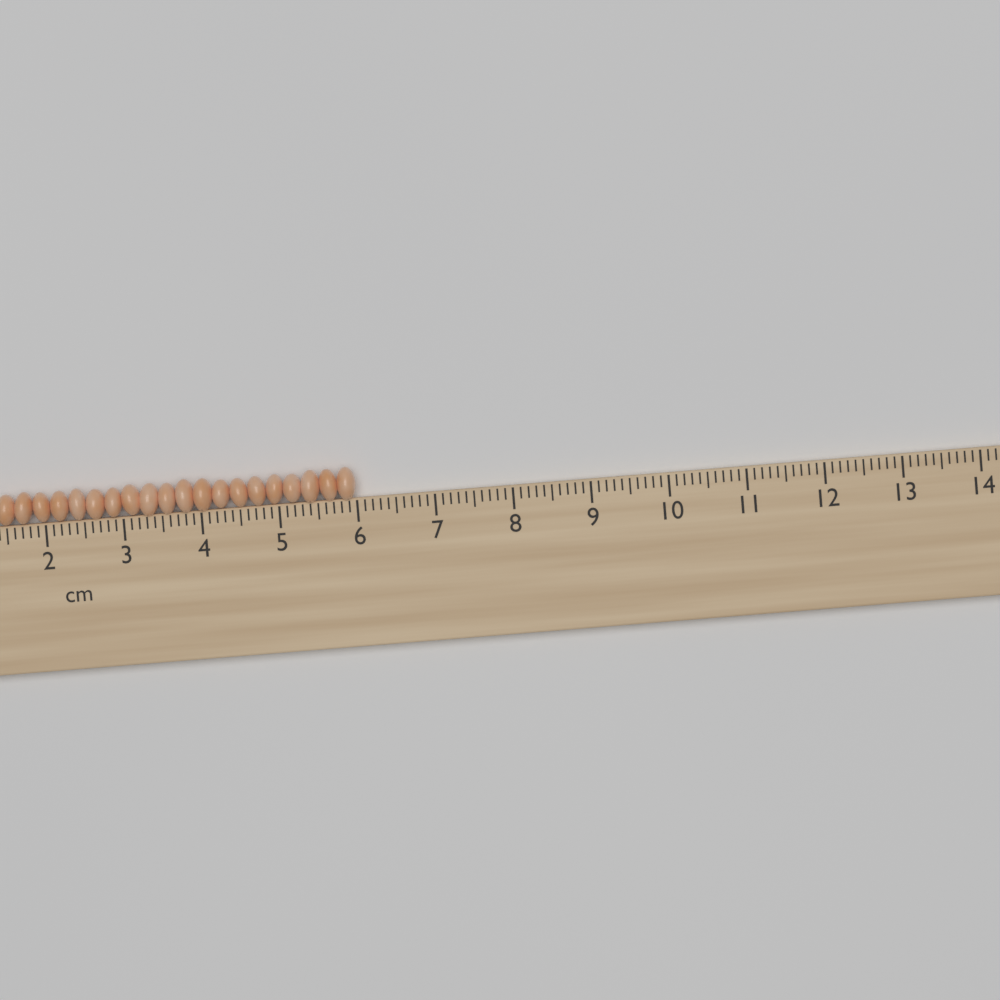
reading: 6.0 cm
